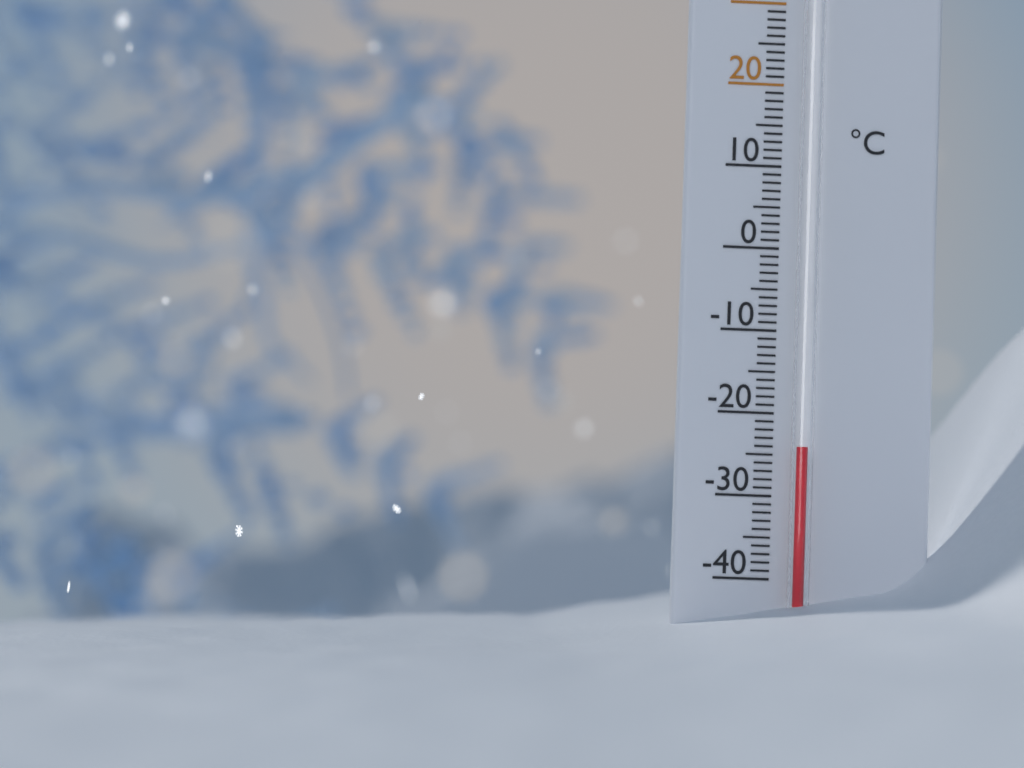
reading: -24 °C
